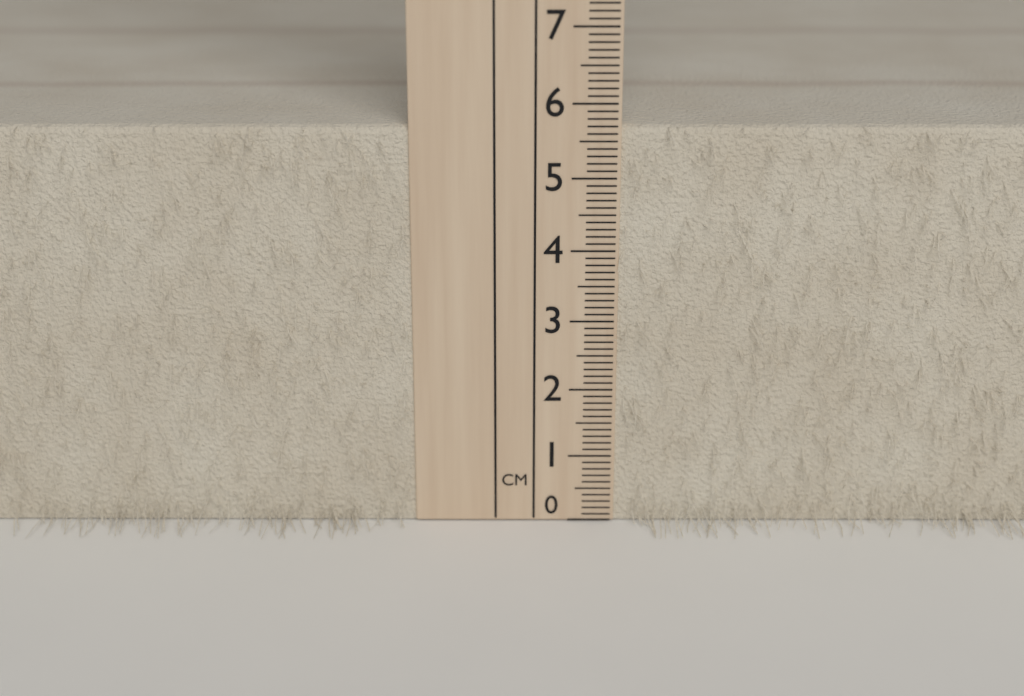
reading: 5.7 cm
